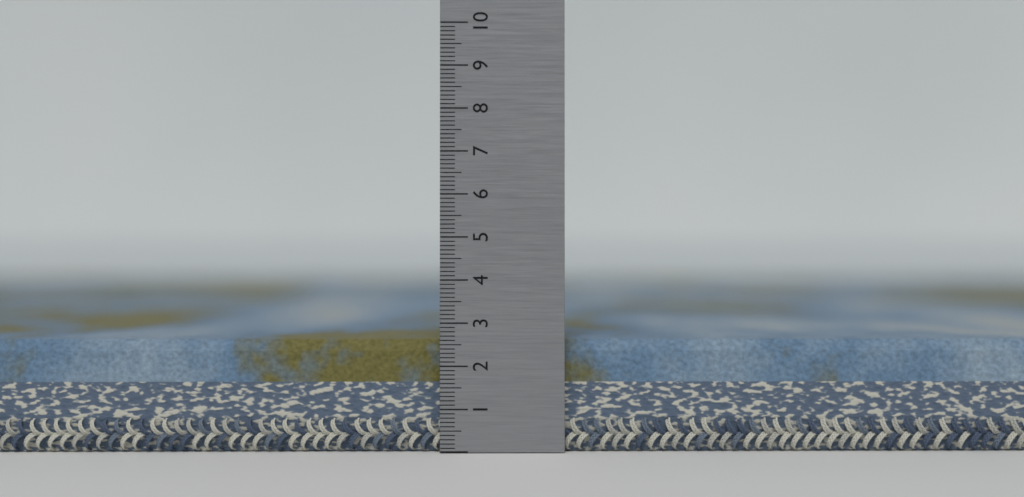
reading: 2.6 (no unit)
